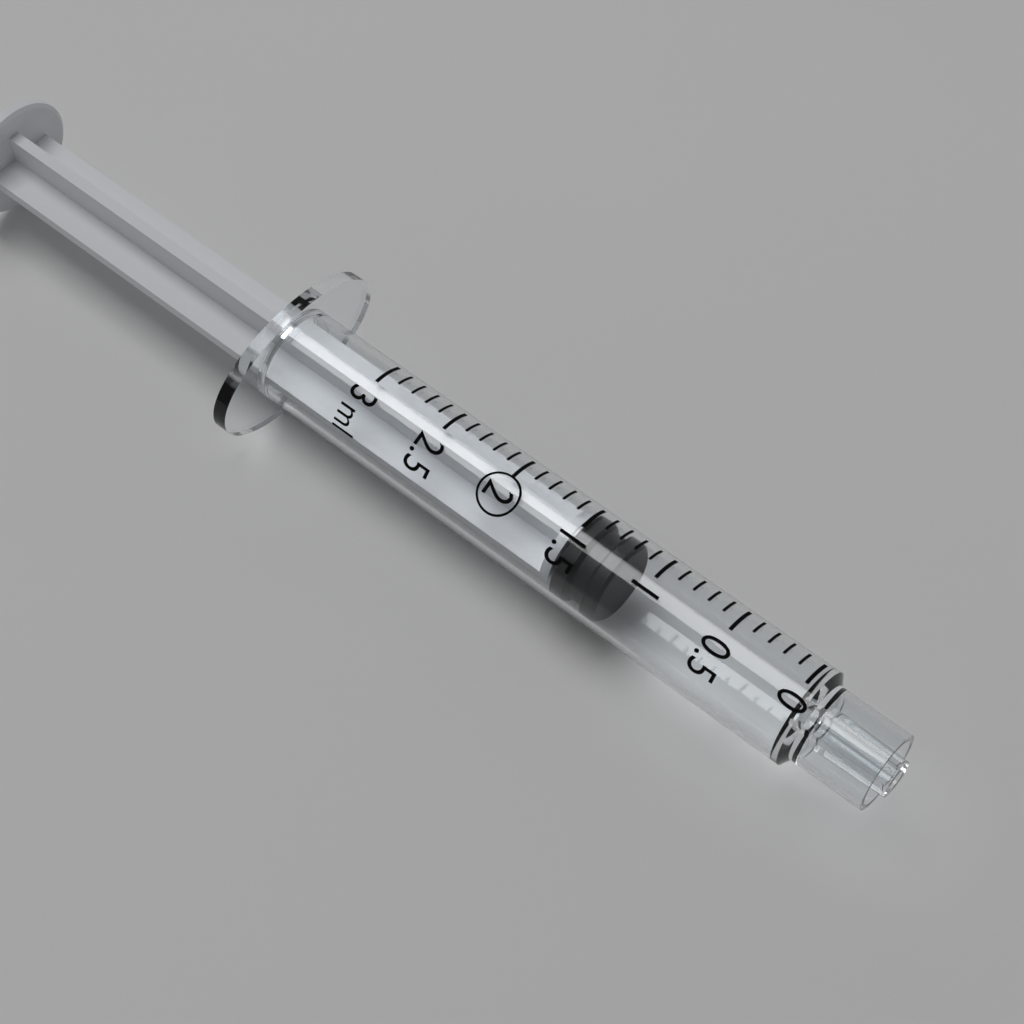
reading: 1.2 ml
